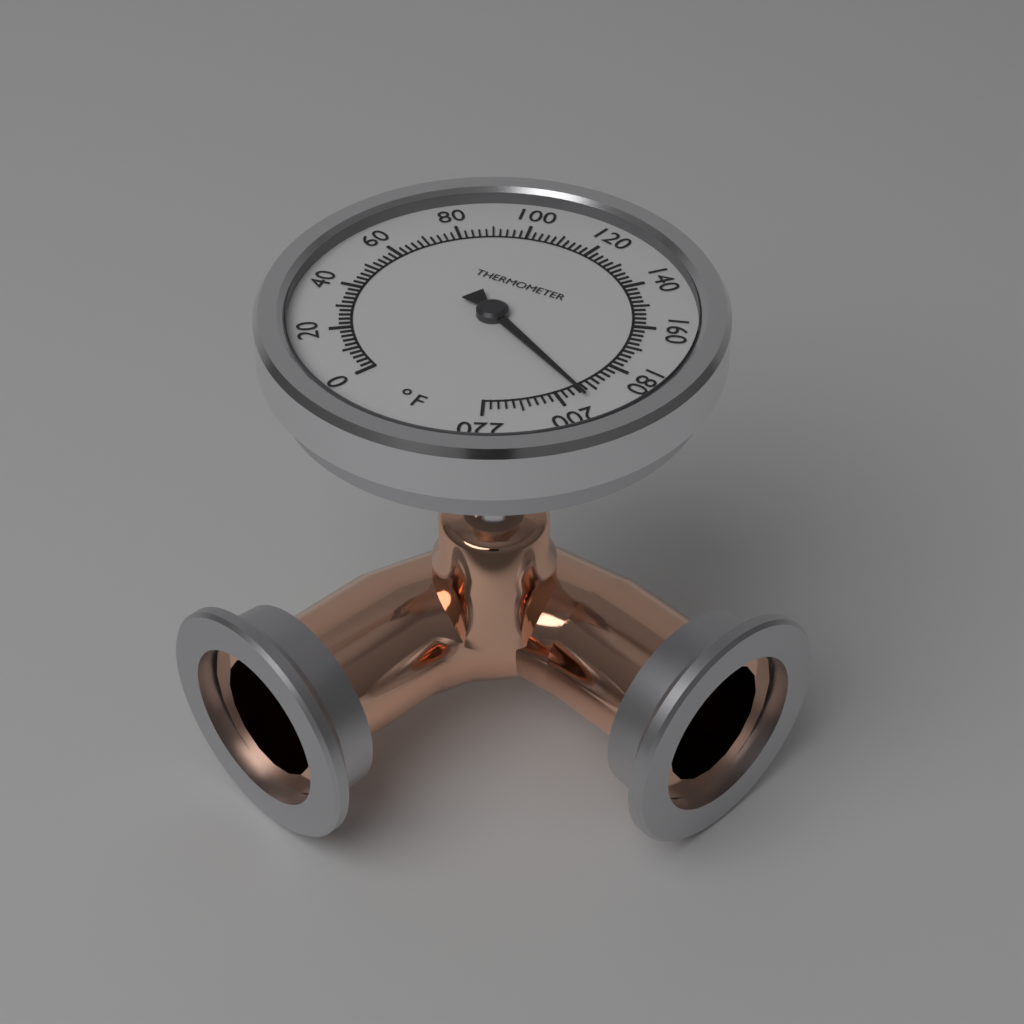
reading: 194 °F
